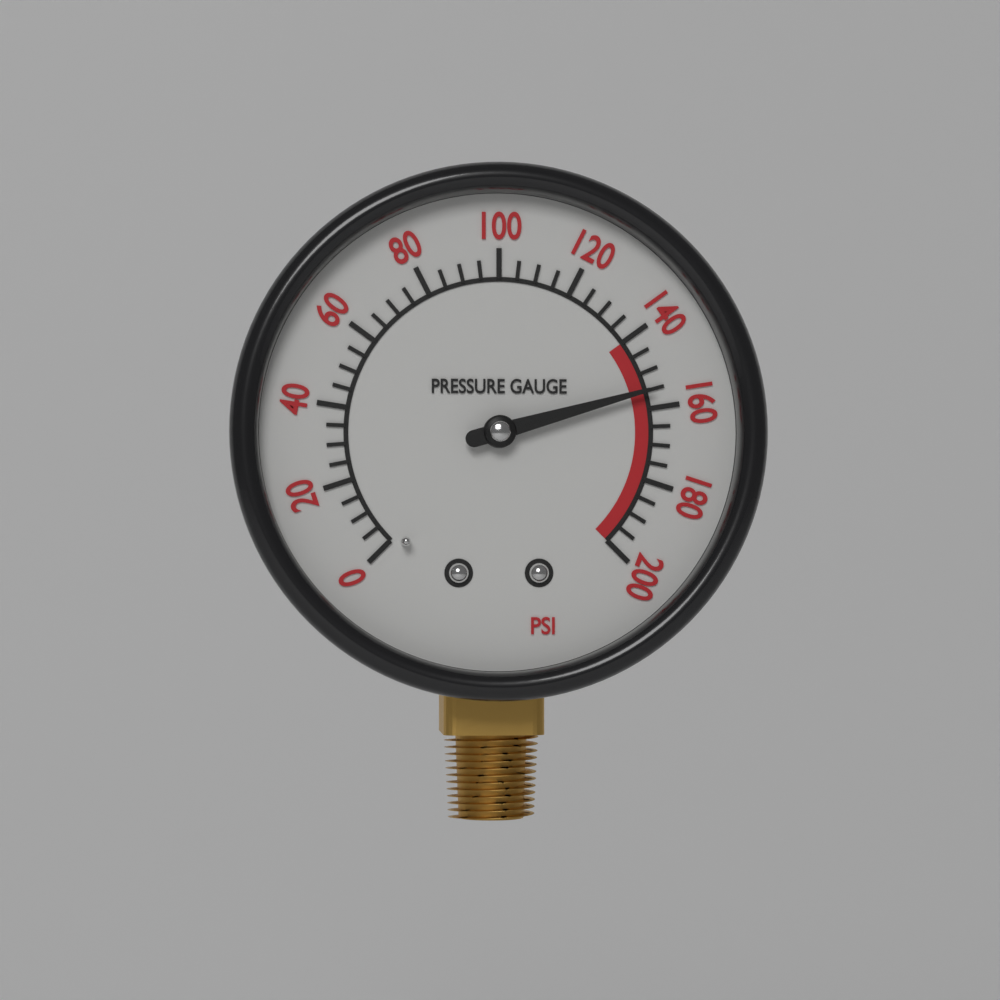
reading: 155 psi
